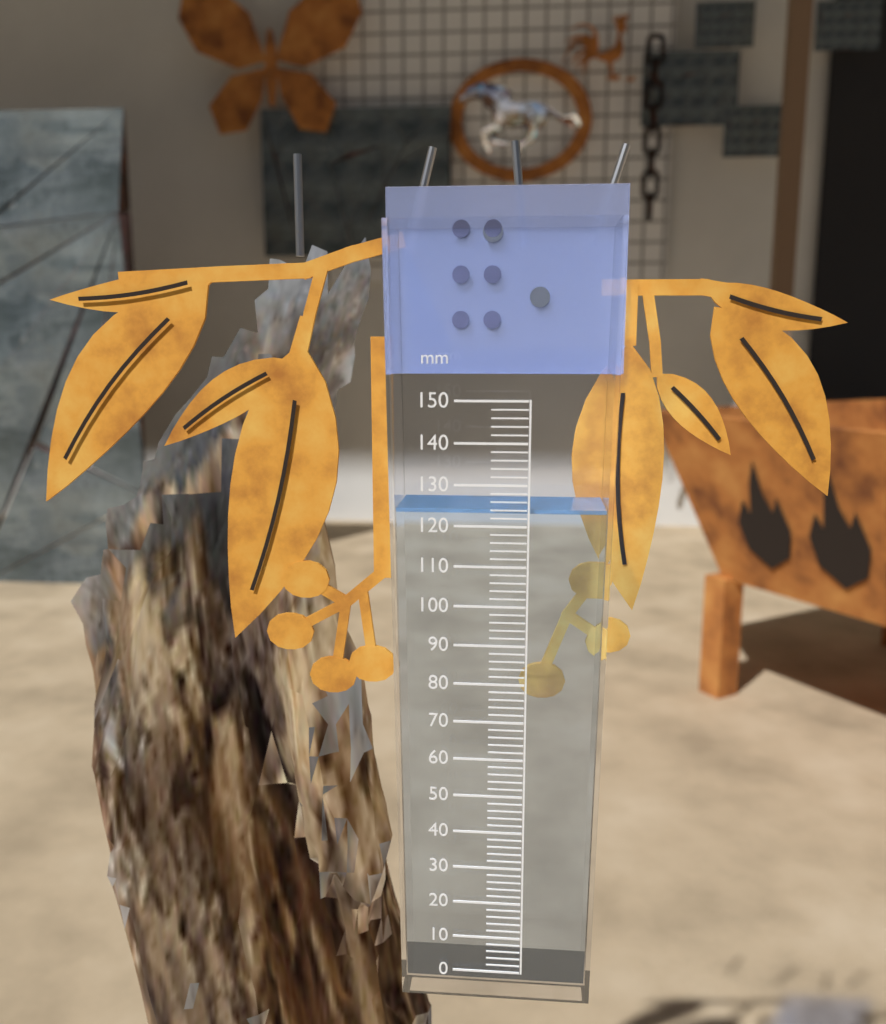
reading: 124 mm
